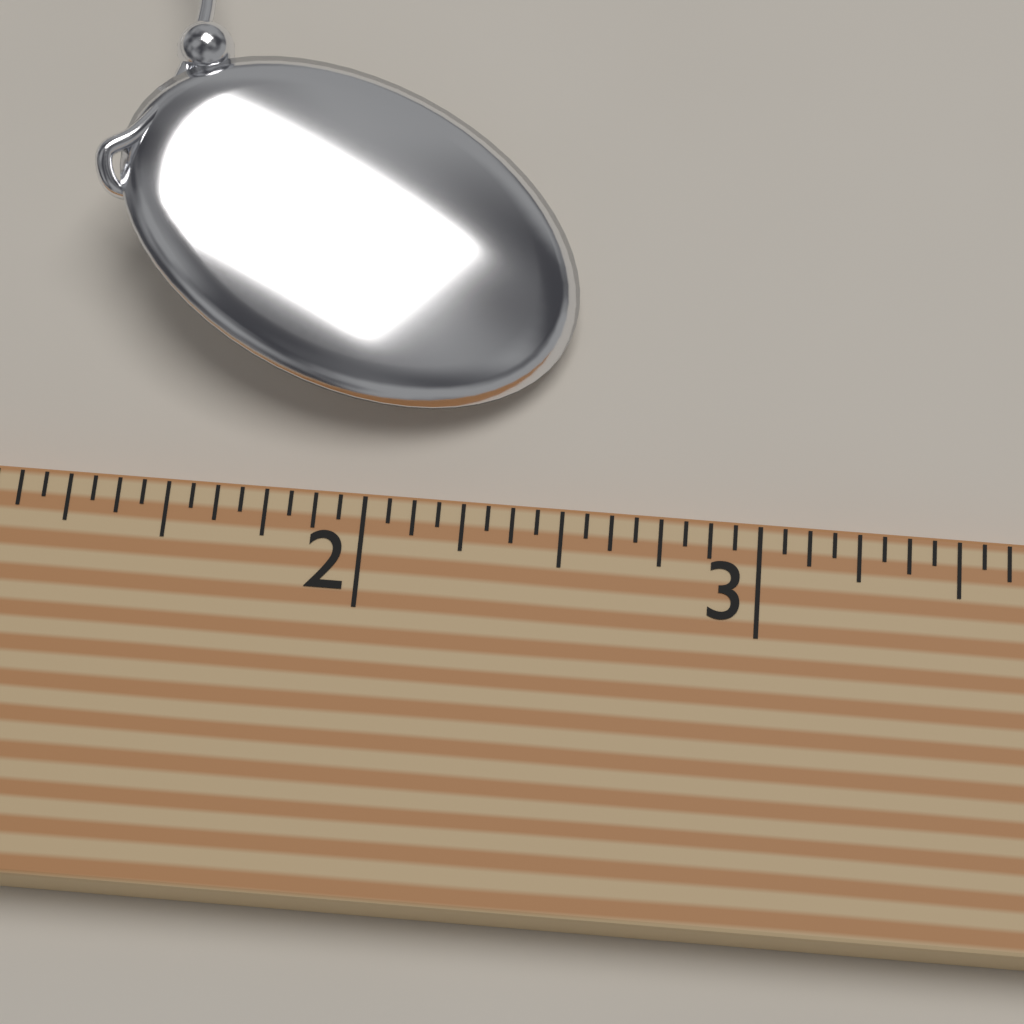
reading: 2.5000 (no unit)
